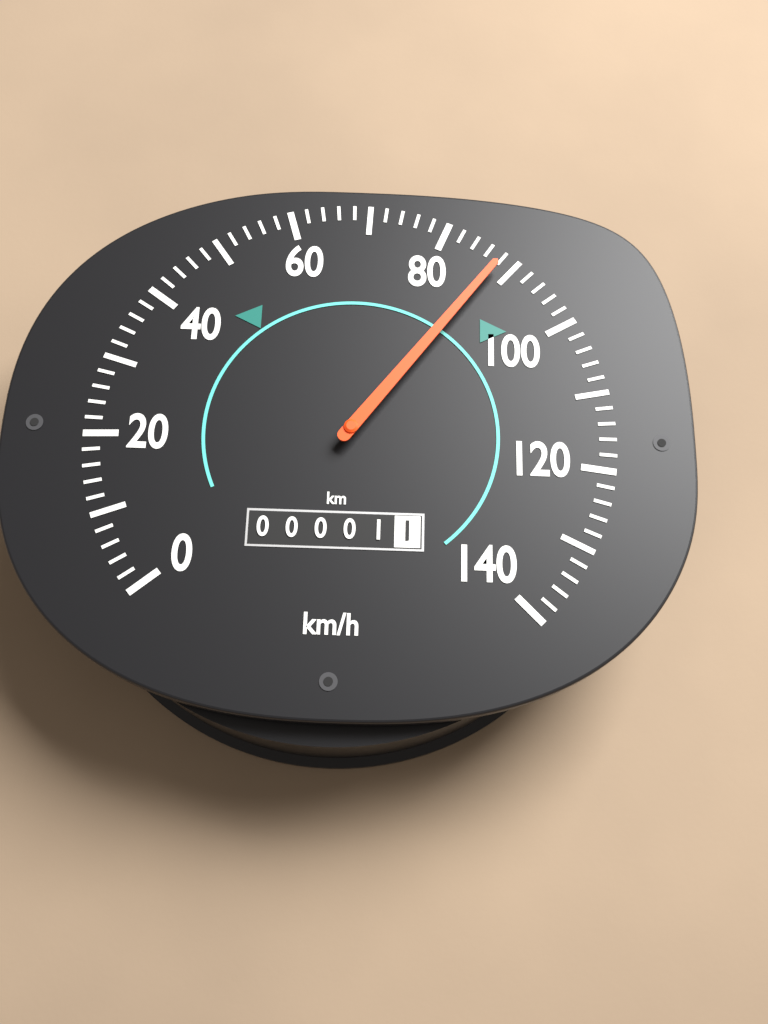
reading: 88 km/h
